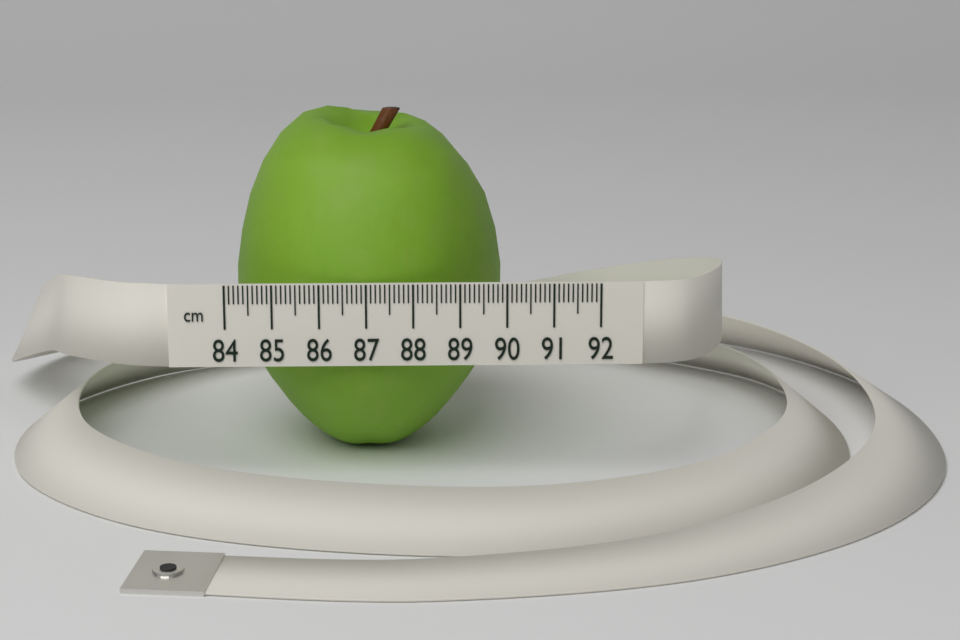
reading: 90.0 cm
